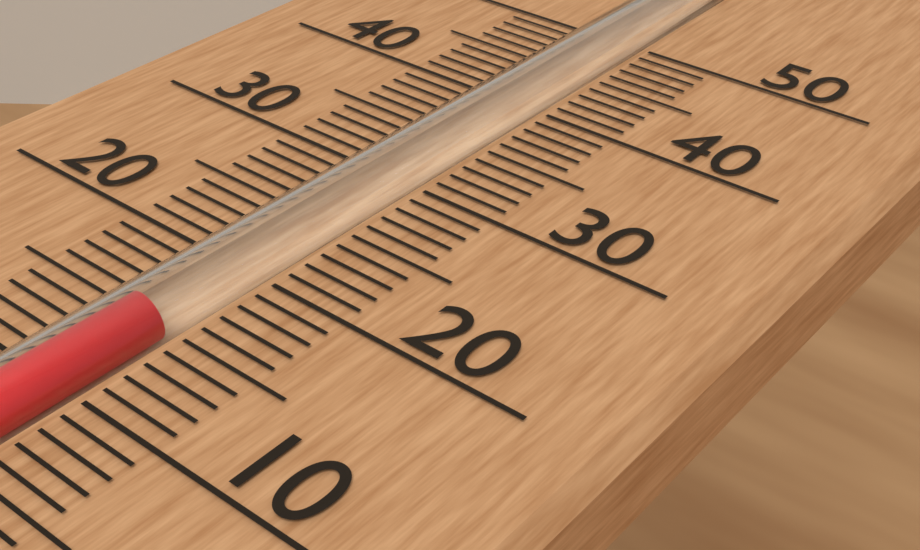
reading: 15 (no unit)
